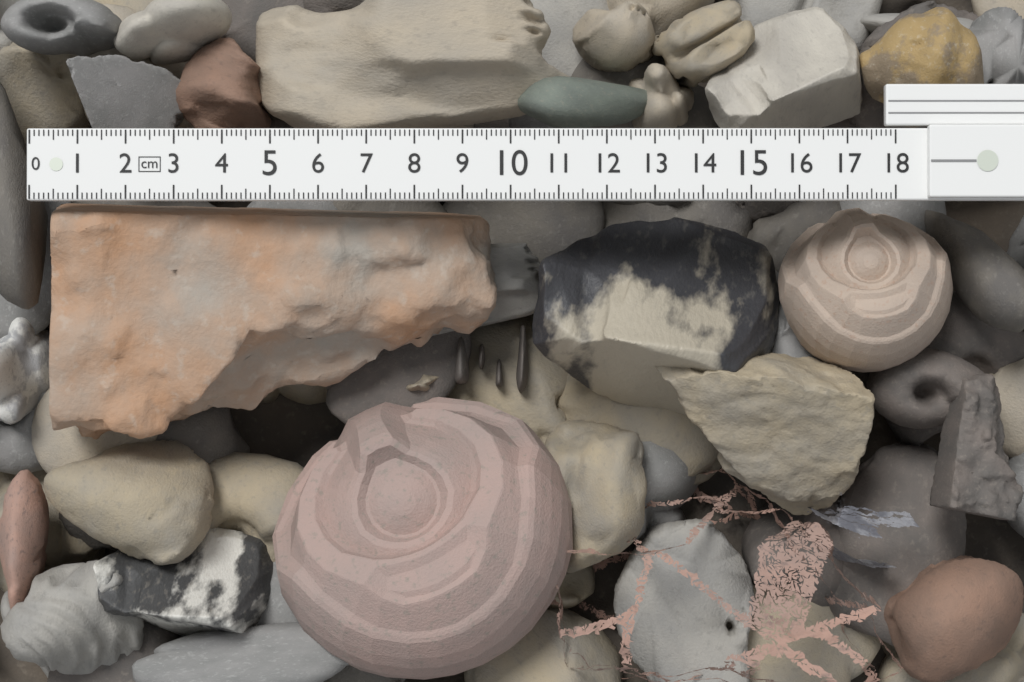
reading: 9.7 cm
